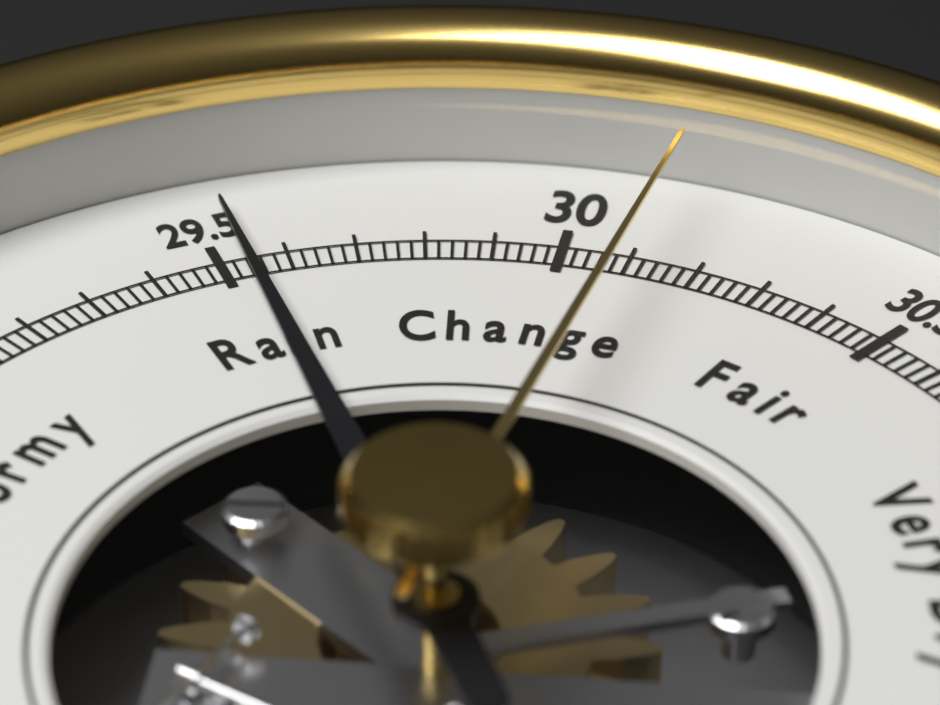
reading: 29.54 inHg
